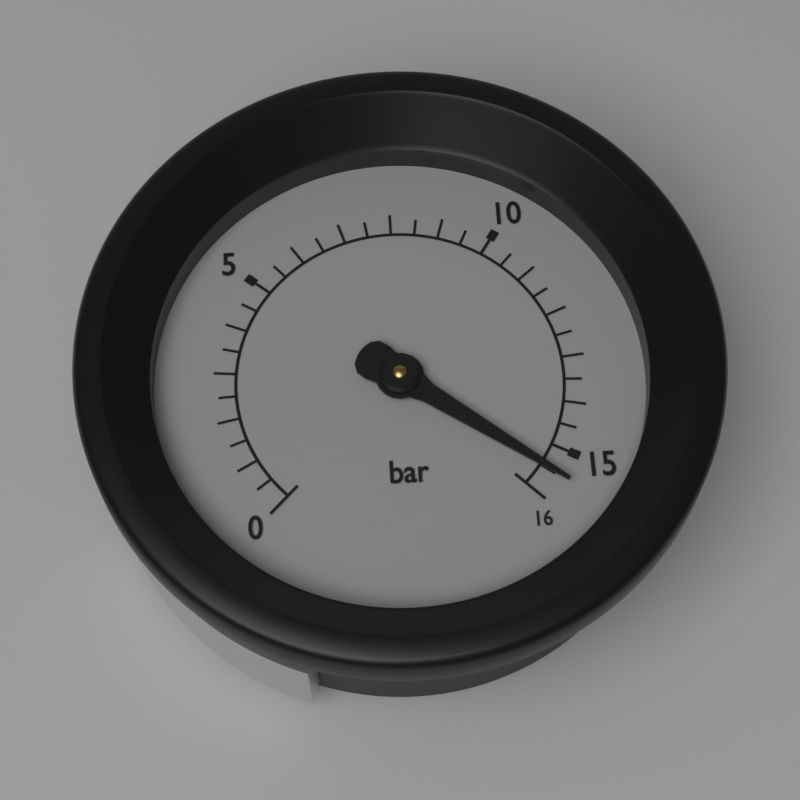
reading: 15.5 bar
